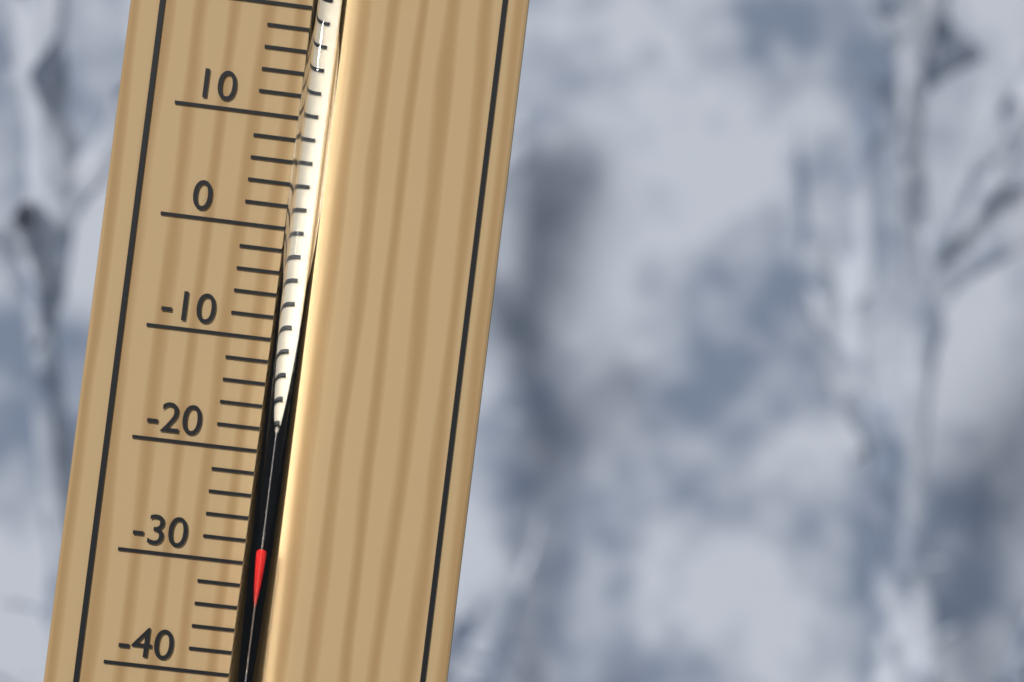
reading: -28 °C
